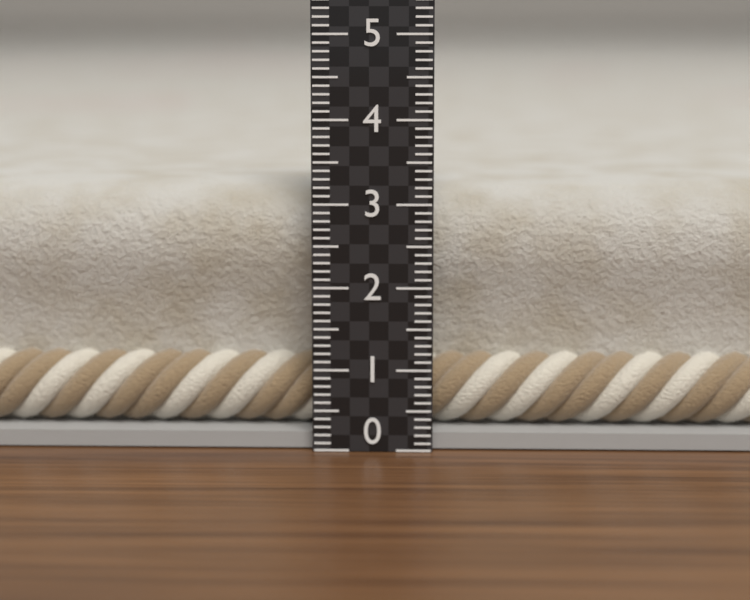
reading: 3.2 (no unit)
